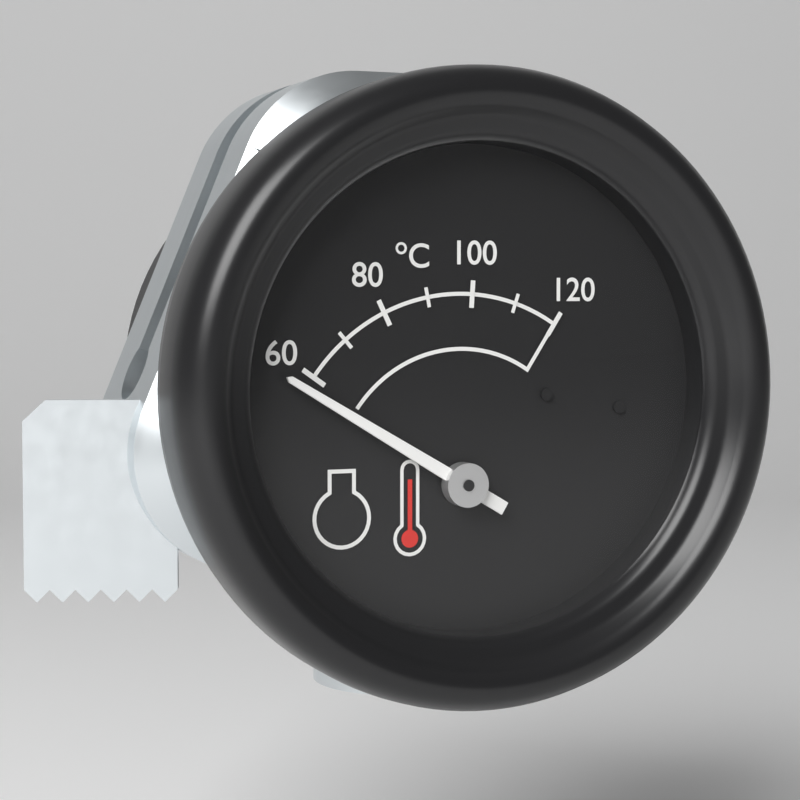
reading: 57 °C
